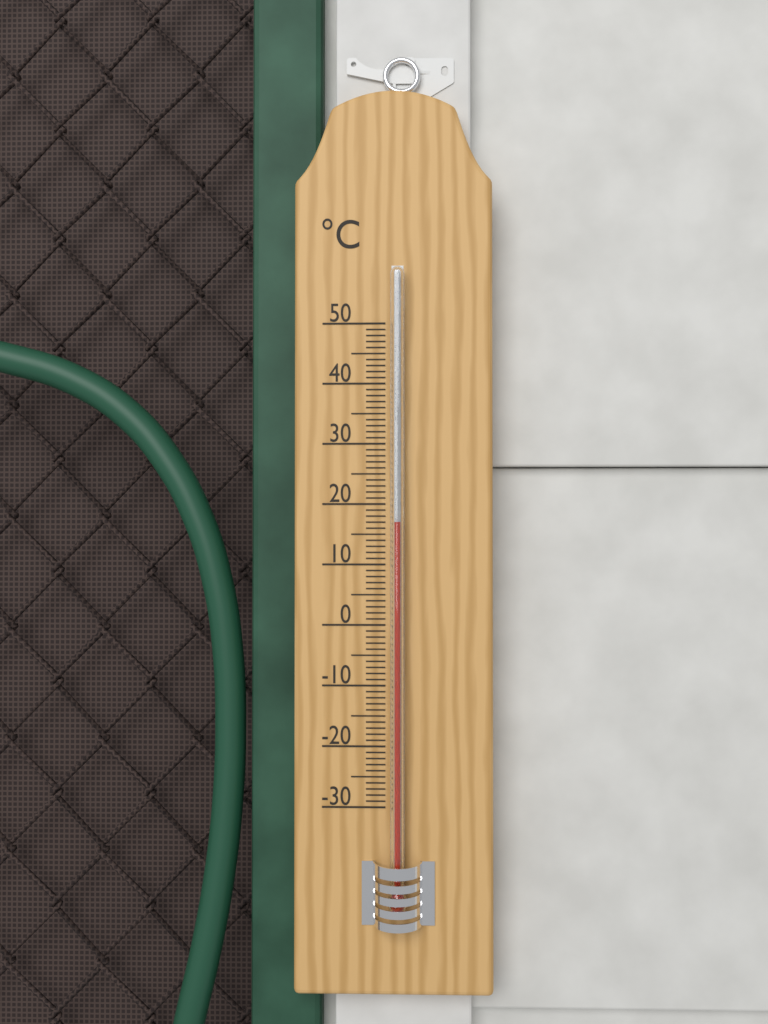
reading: 17 °C
